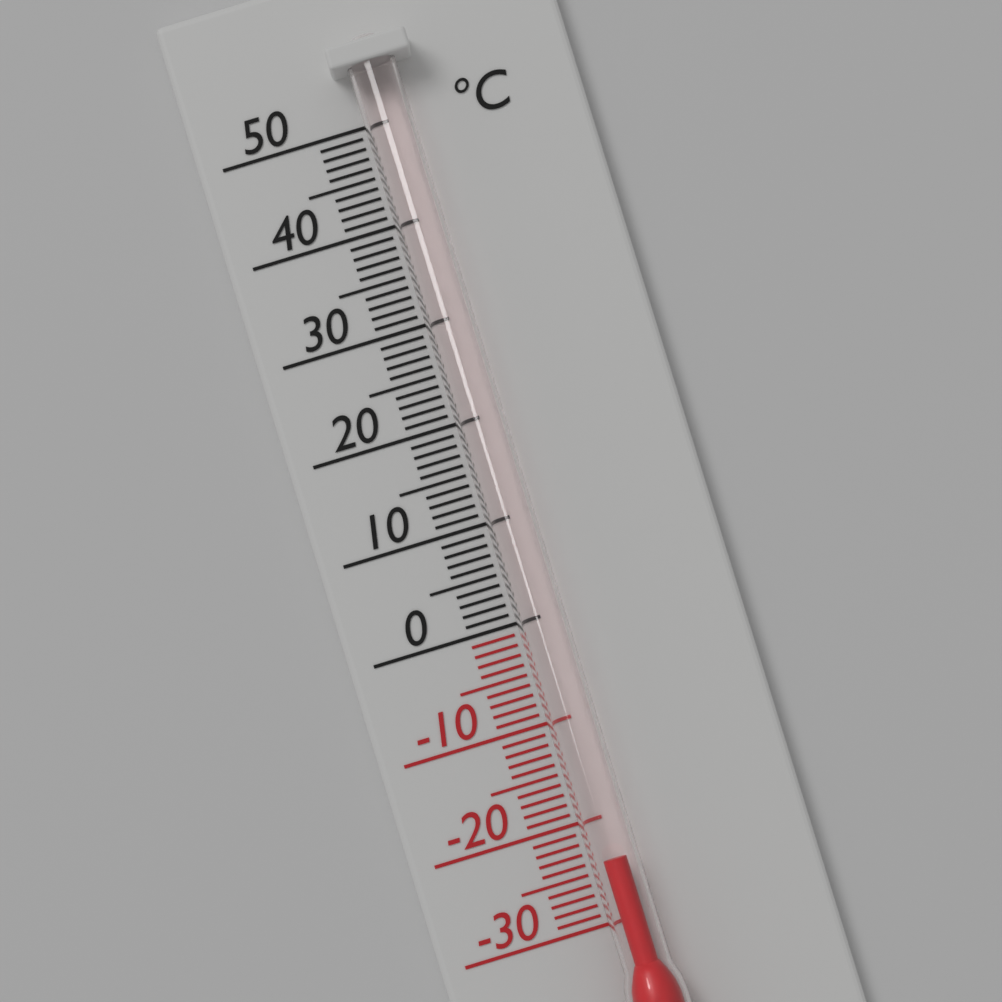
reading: -24 °C
